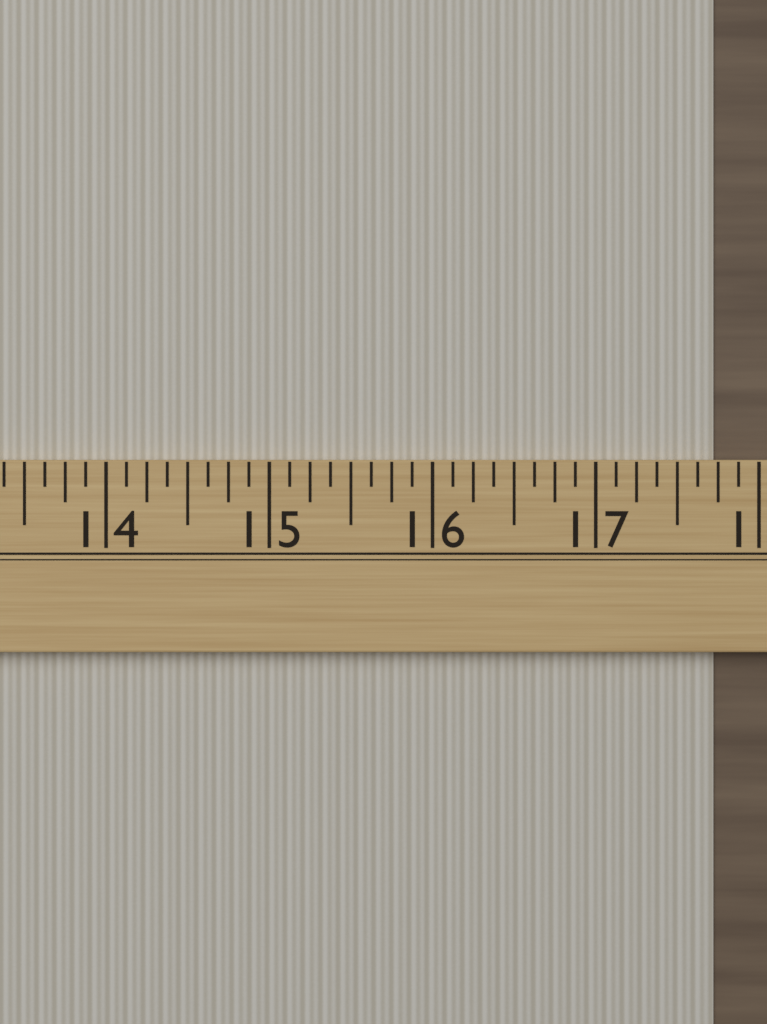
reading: 17.750 (no unit)
